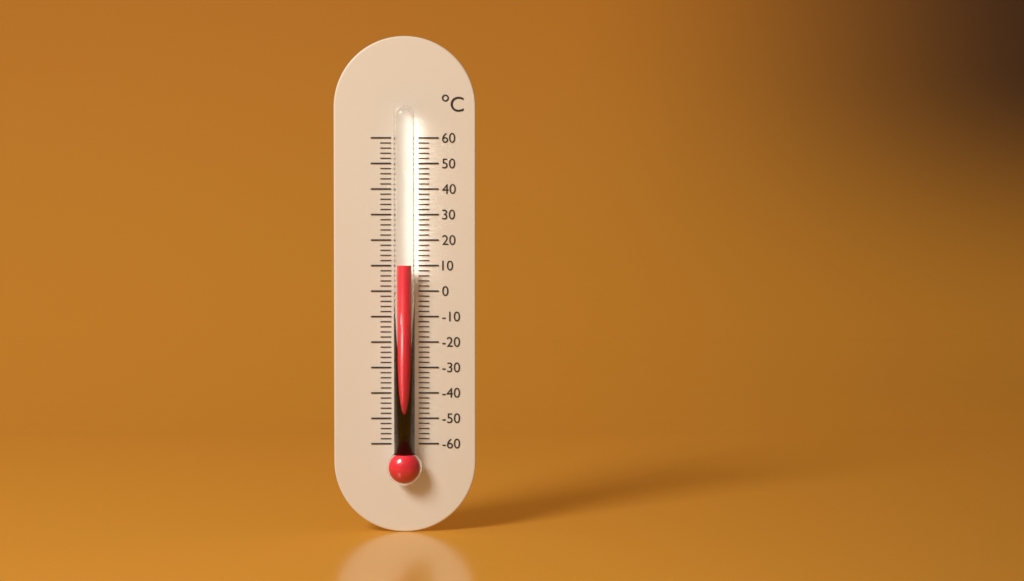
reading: 10 °C
